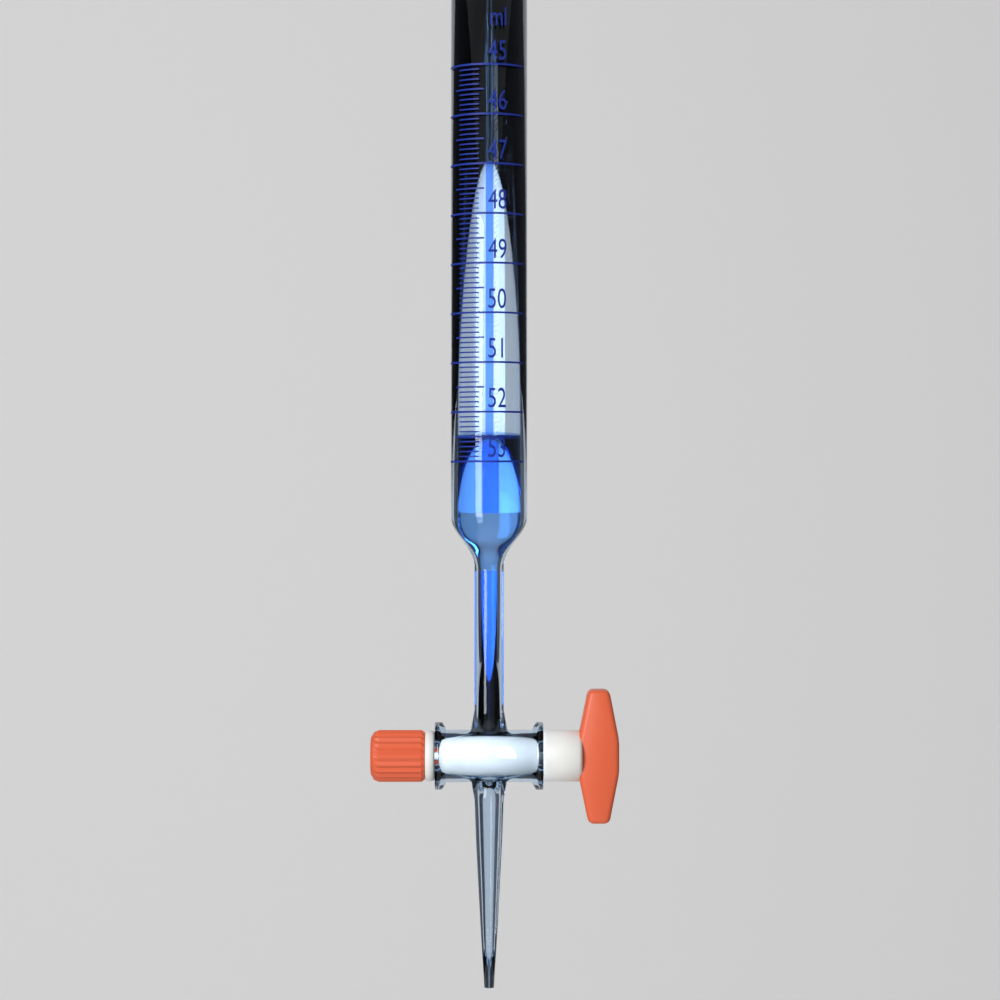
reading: 52.5 ml
